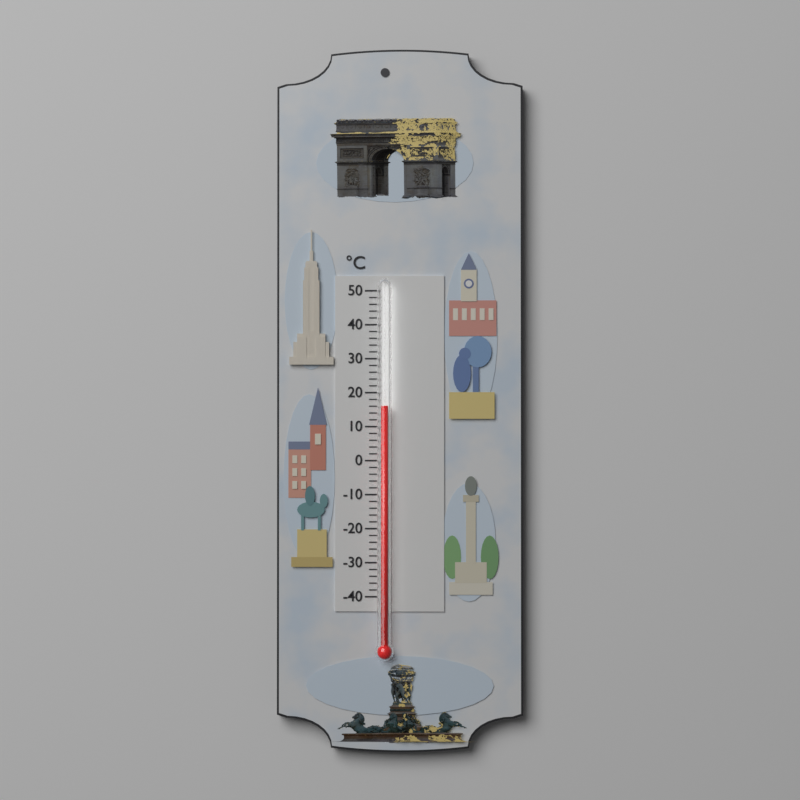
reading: 16 °C
